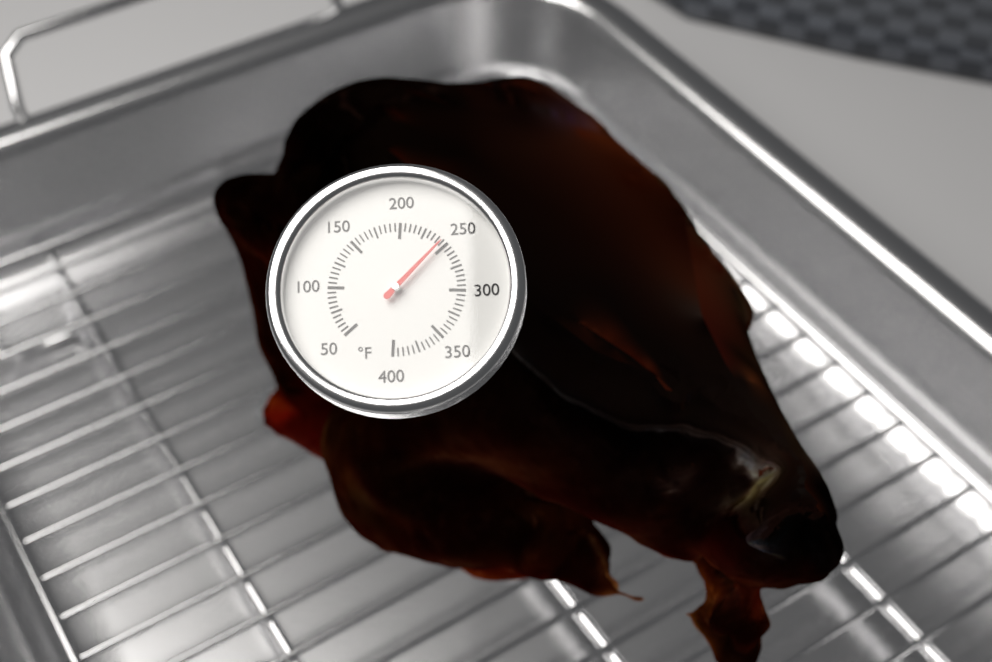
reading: 245 °F
